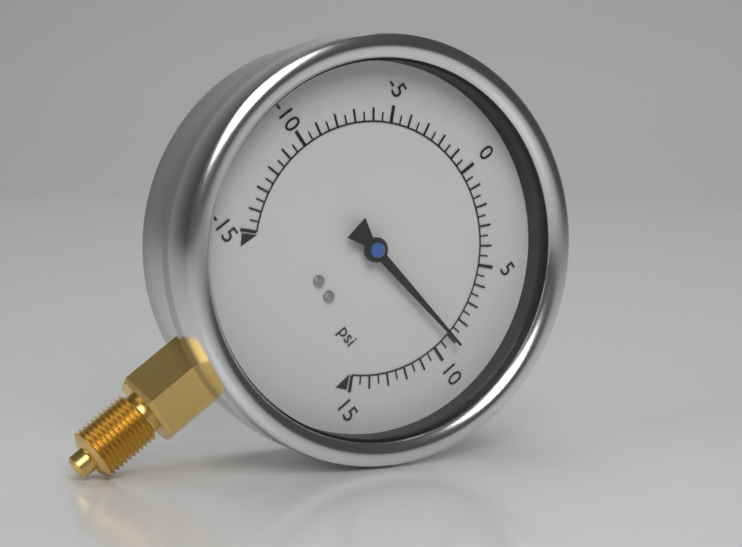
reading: 9.0 psi
